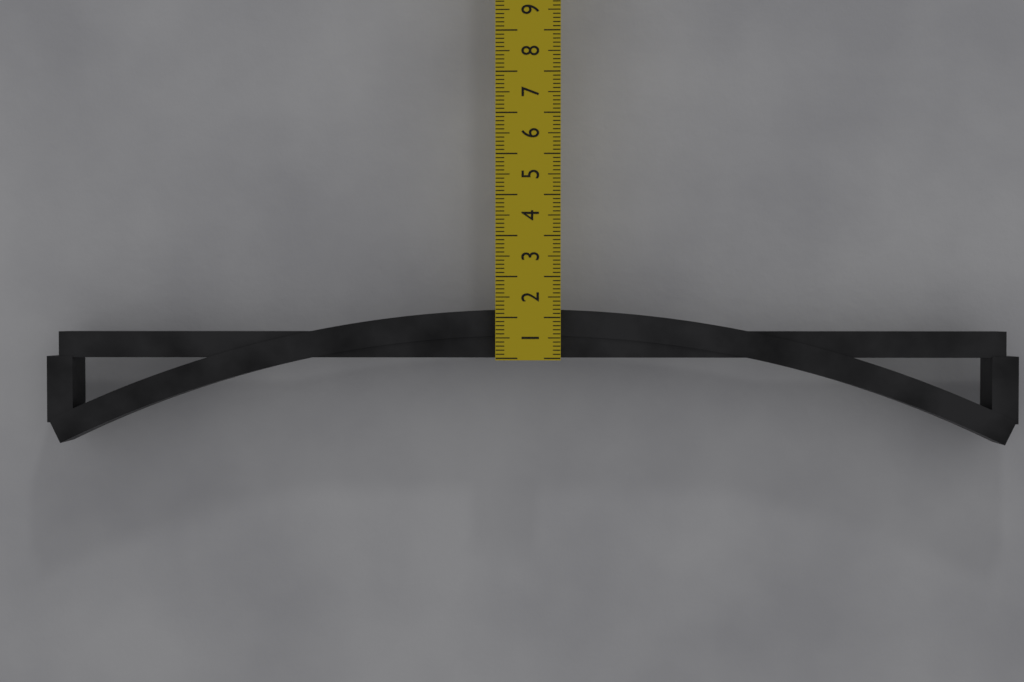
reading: 1.2 cm
